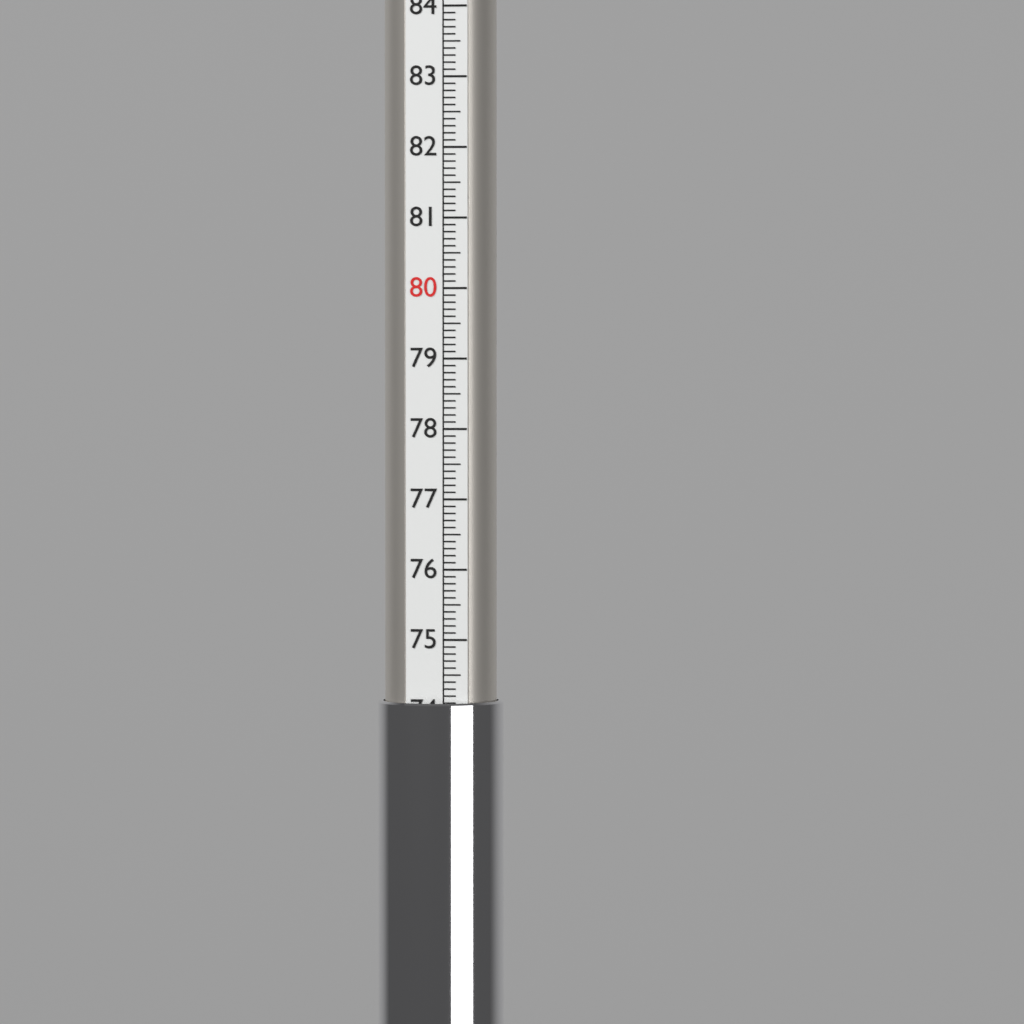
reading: 74.1 (no unit)
